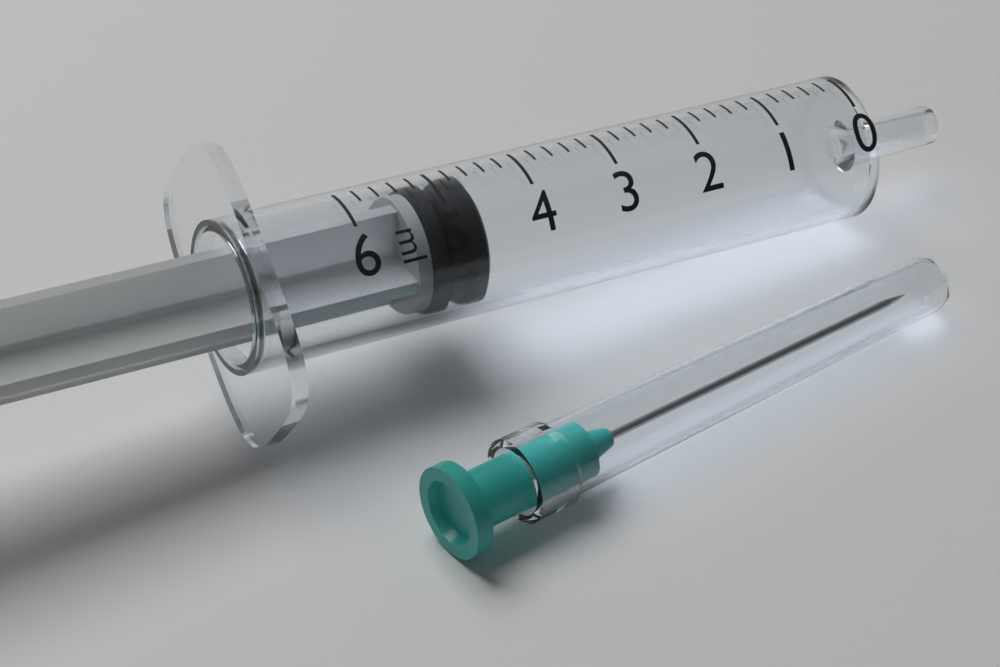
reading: 4.6 ml
